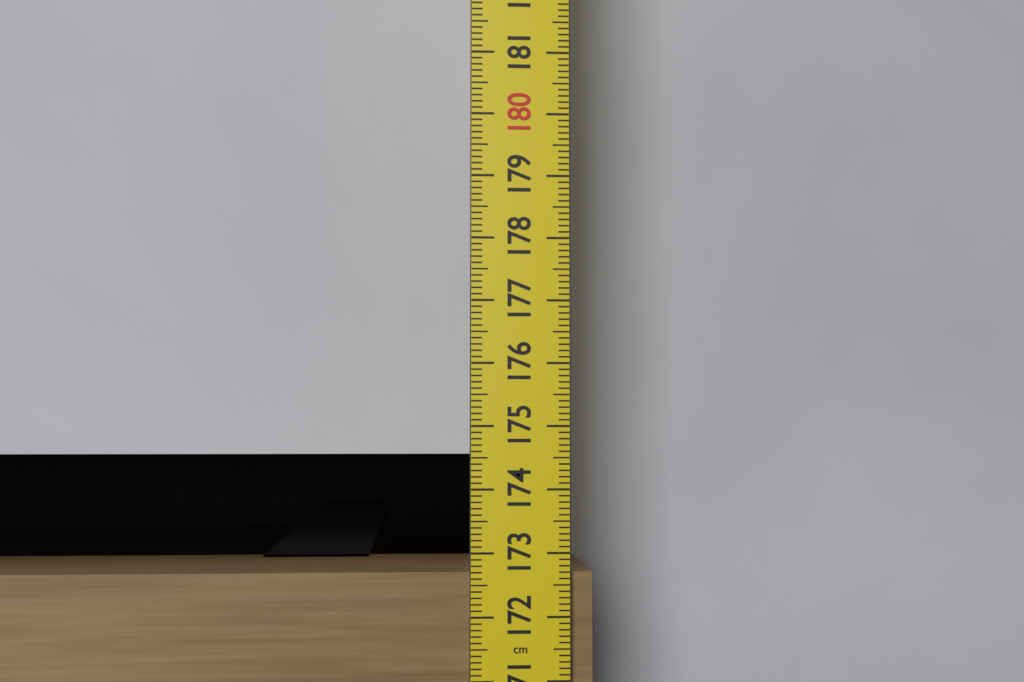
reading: 172.7 cm
